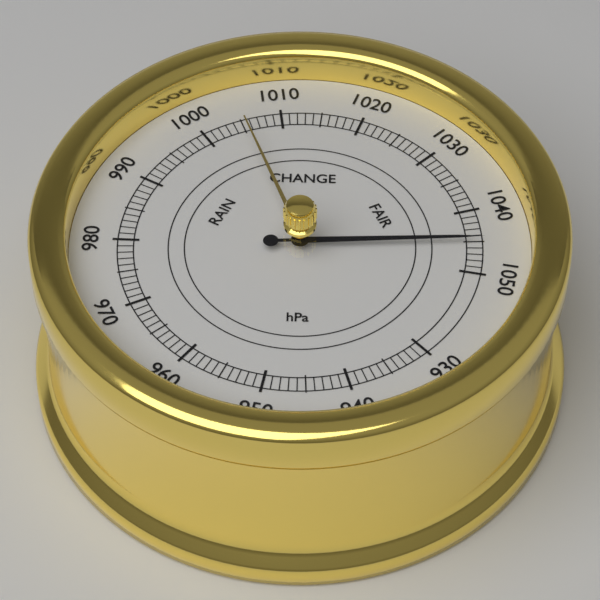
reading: 1045 hPa
